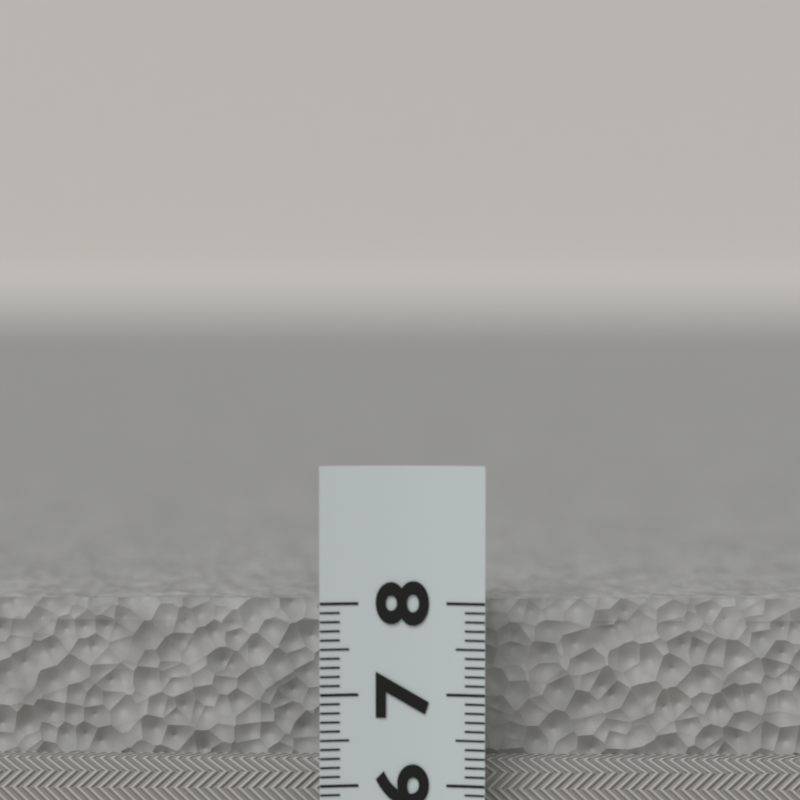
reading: 7.9 (no unit)
